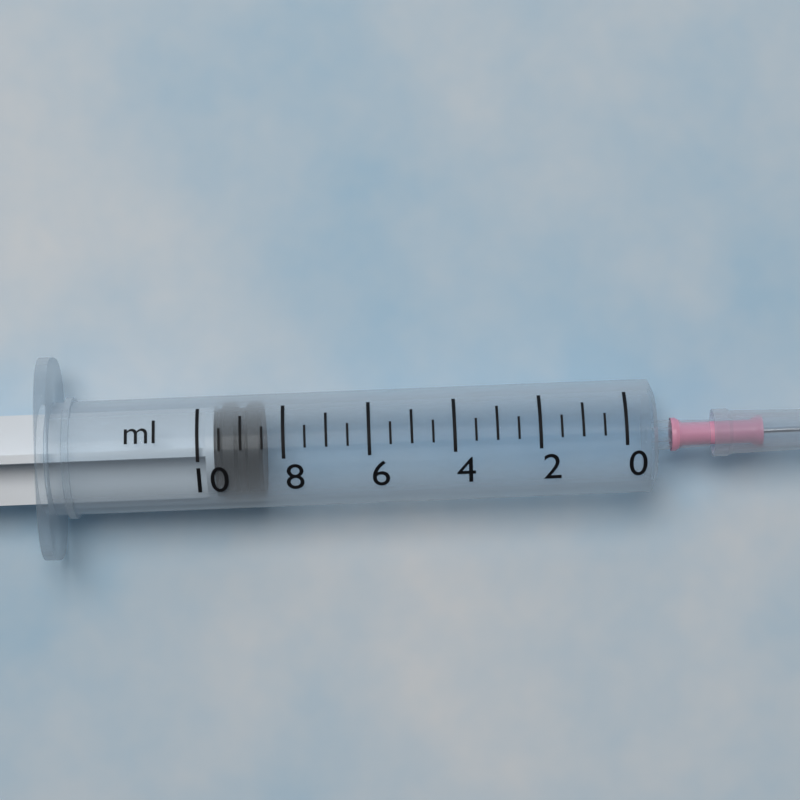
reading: 8.5 ml
